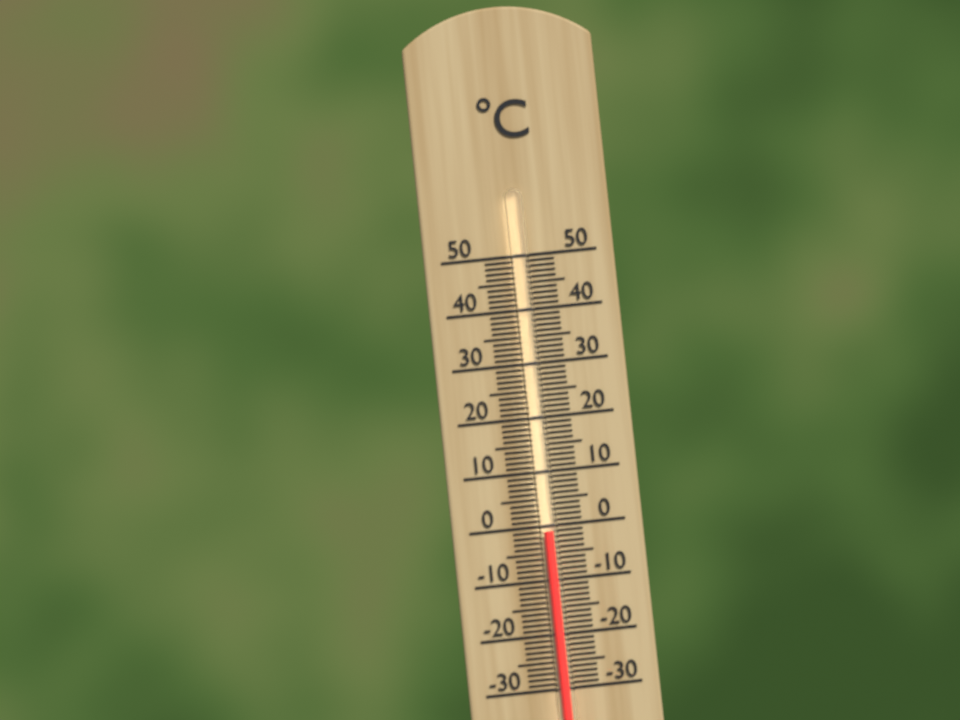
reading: -1 °C
